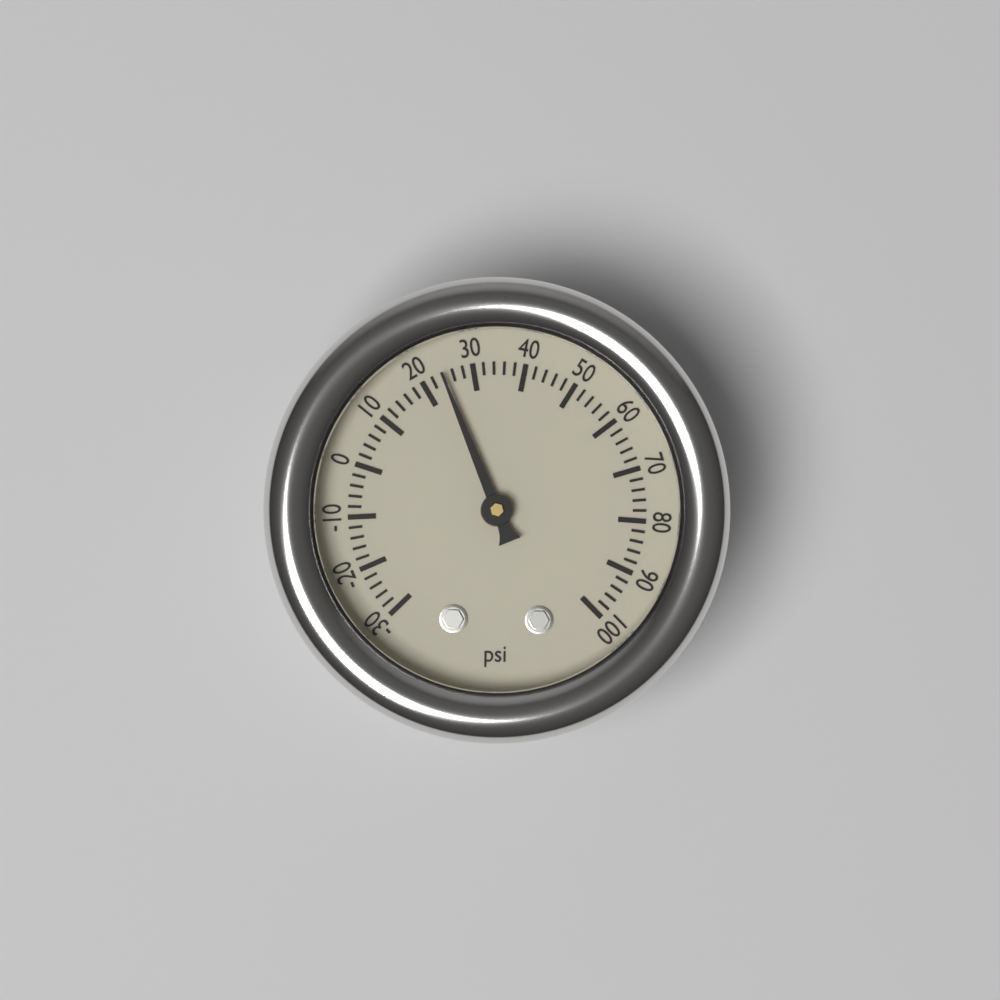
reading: 24 psi
